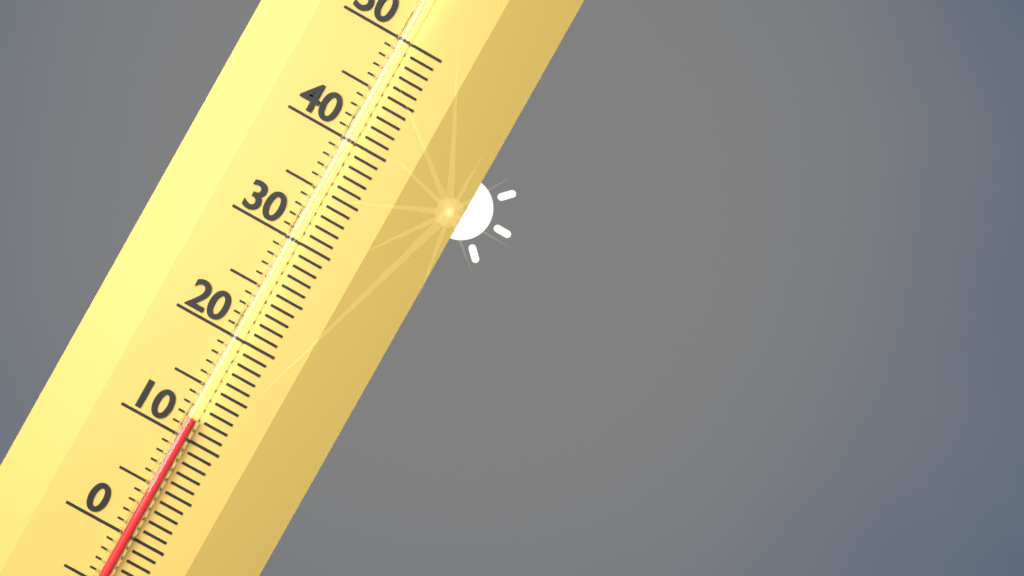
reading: 12 (no unit)
